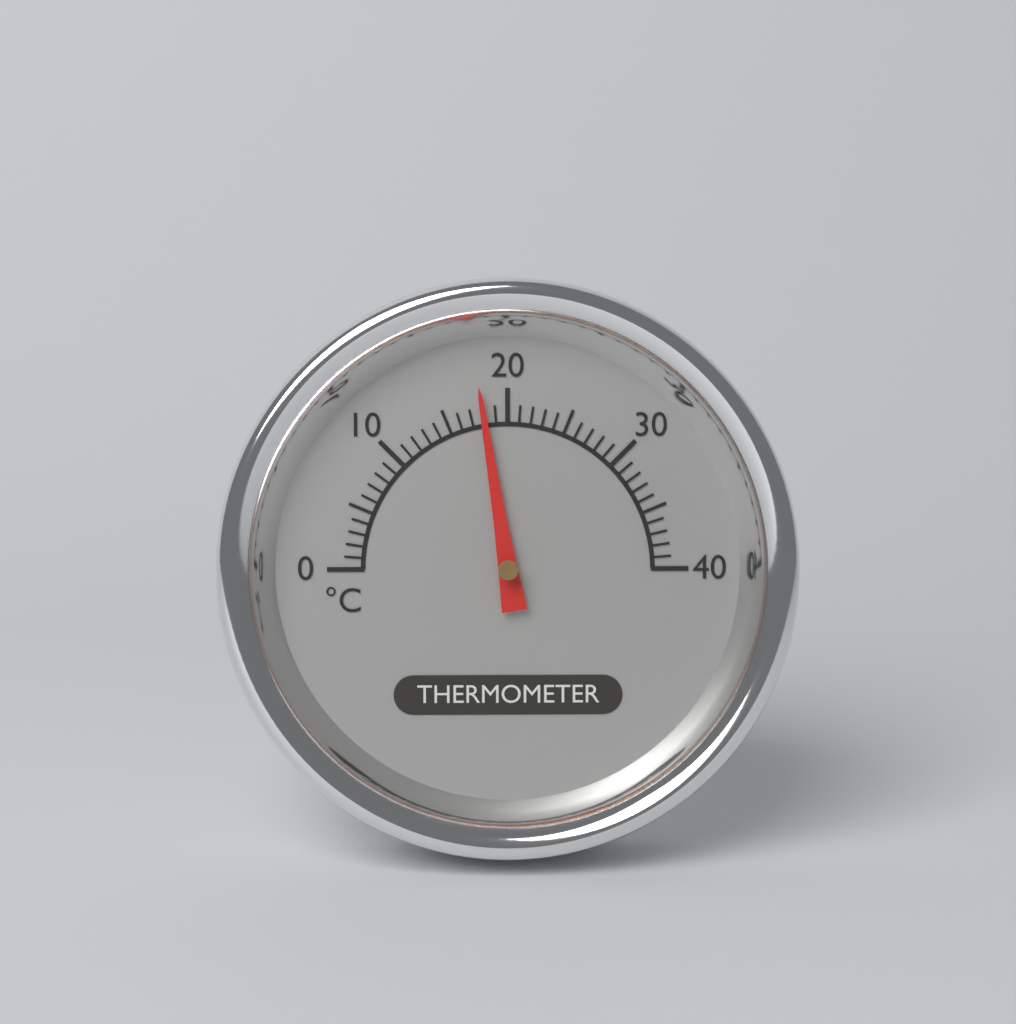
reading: 18 °C
